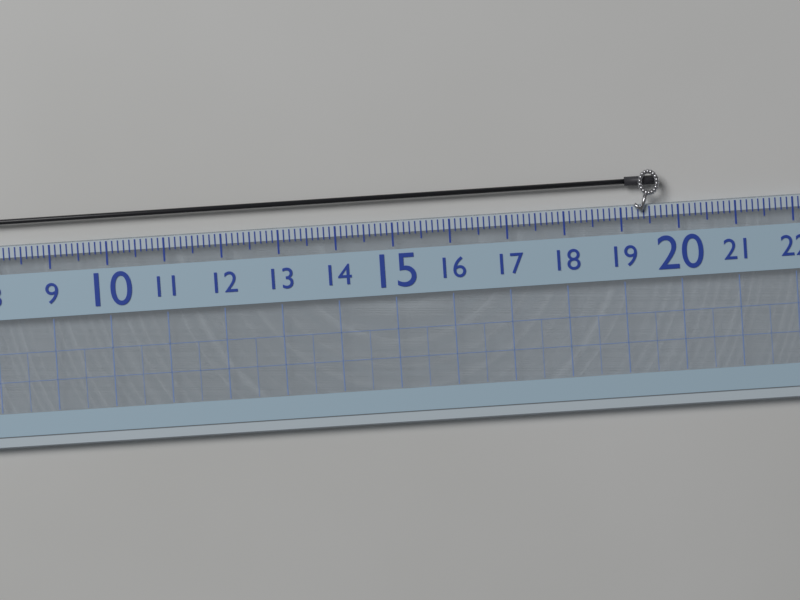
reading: 19.7 (no unit)
